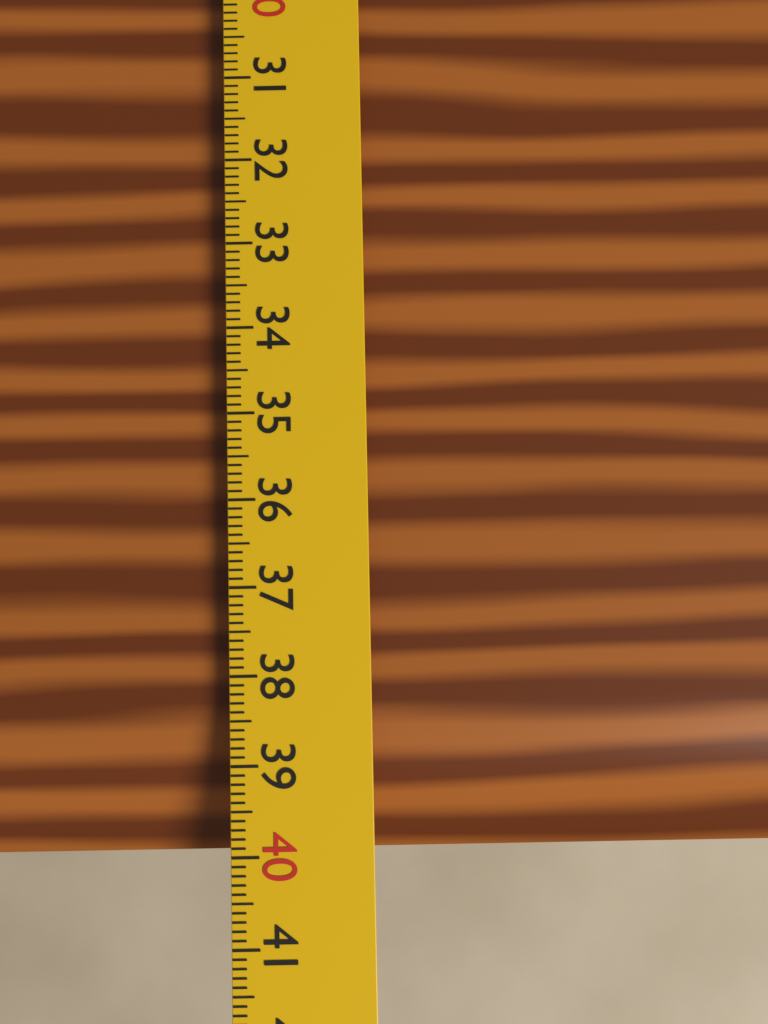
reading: 40.1 cm
